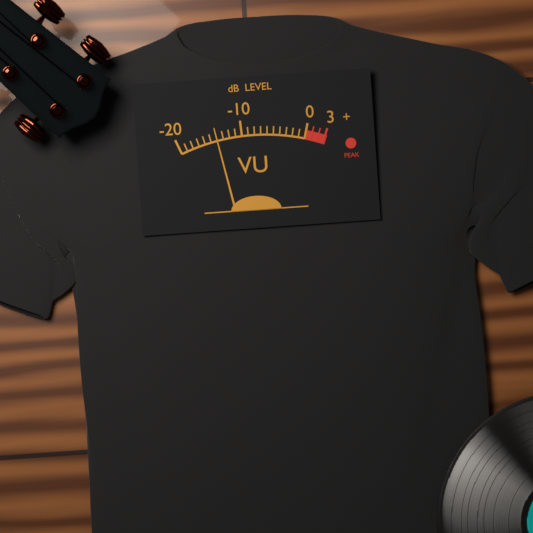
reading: -14 dB
